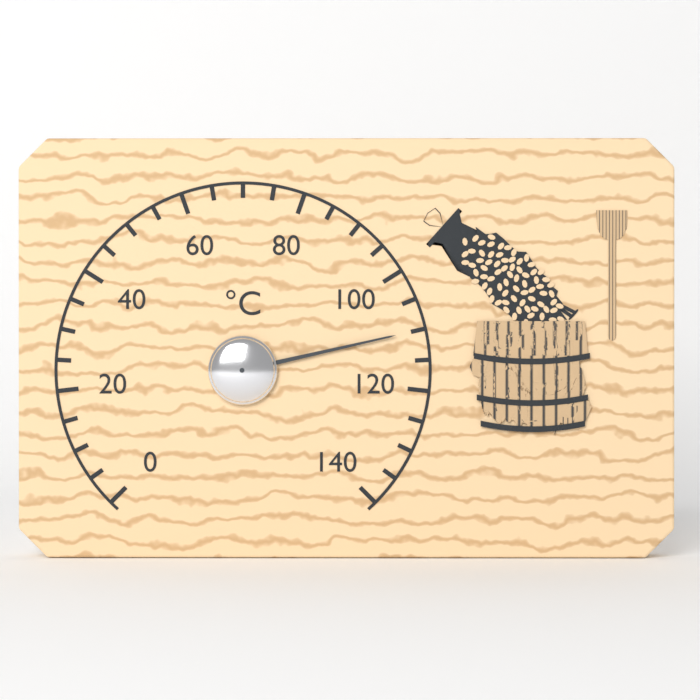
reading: 110 °C
